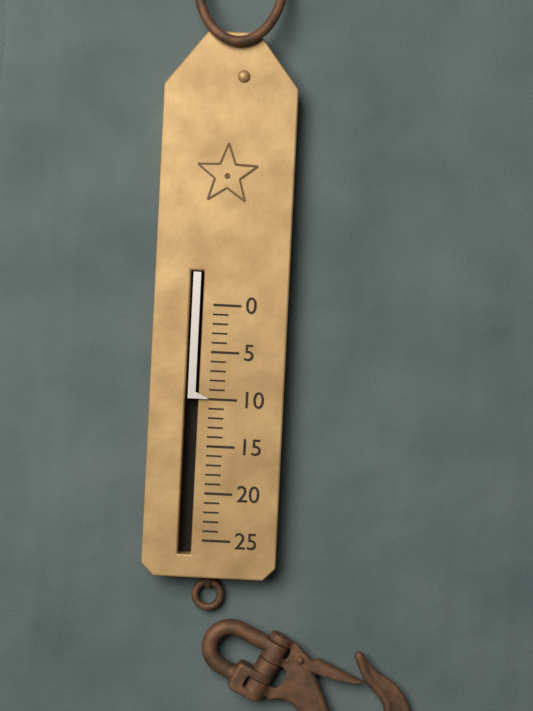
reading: 10 (no unit)
